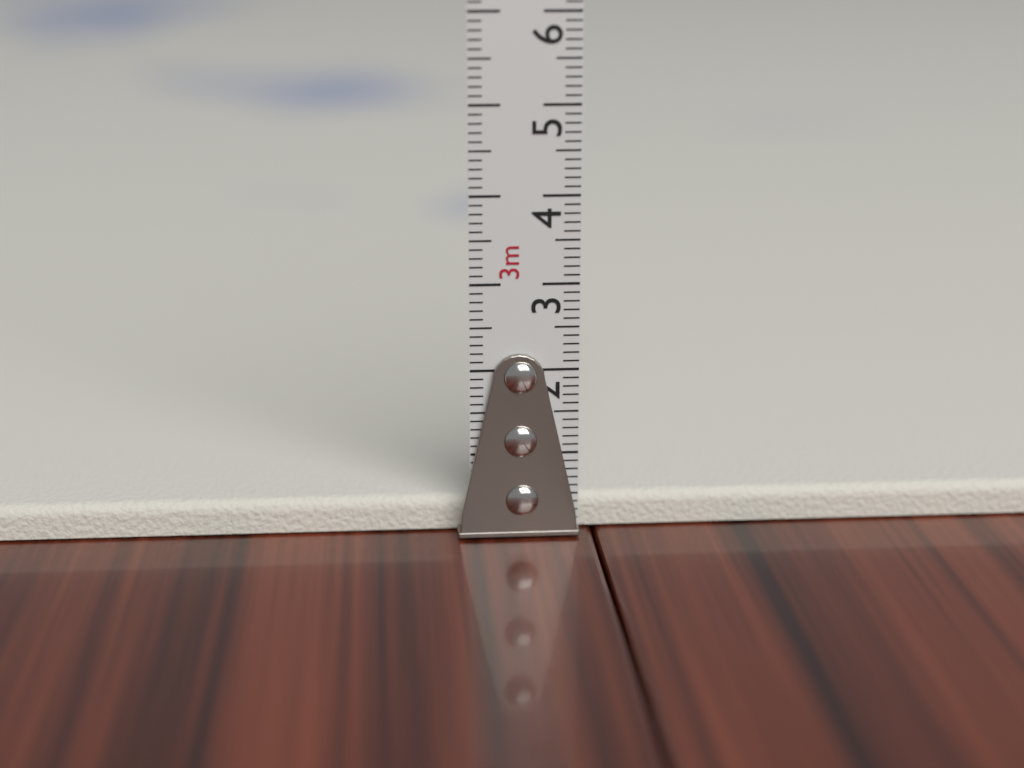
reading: 0.4 cm
